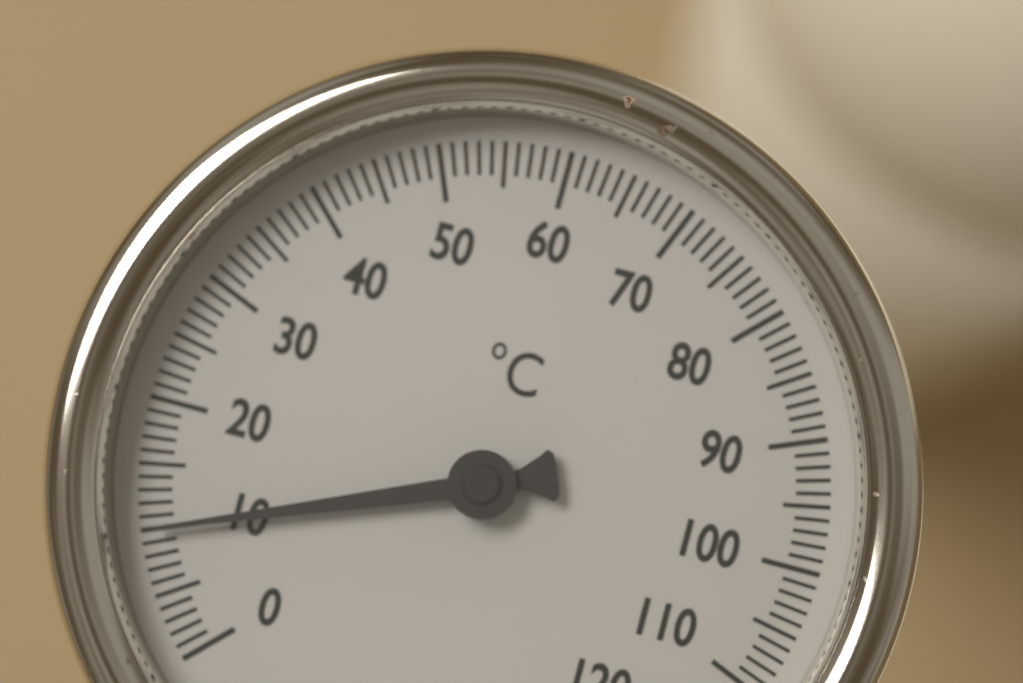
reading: 10 °C
